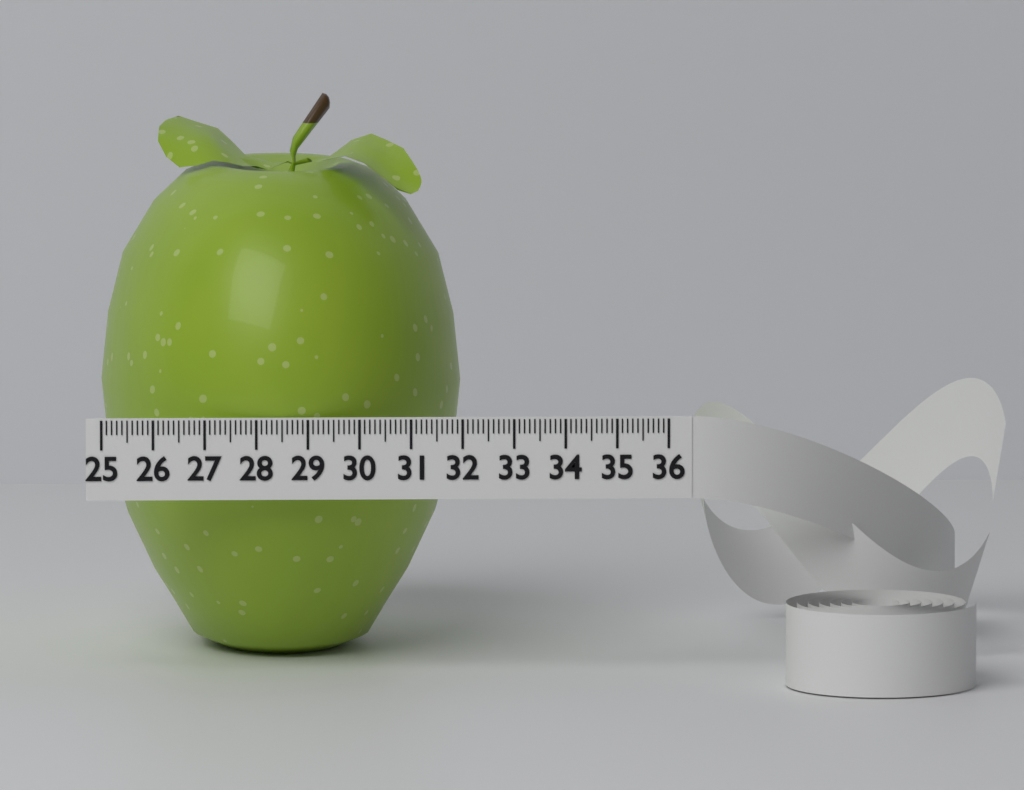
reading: 32.1 (no unit)
